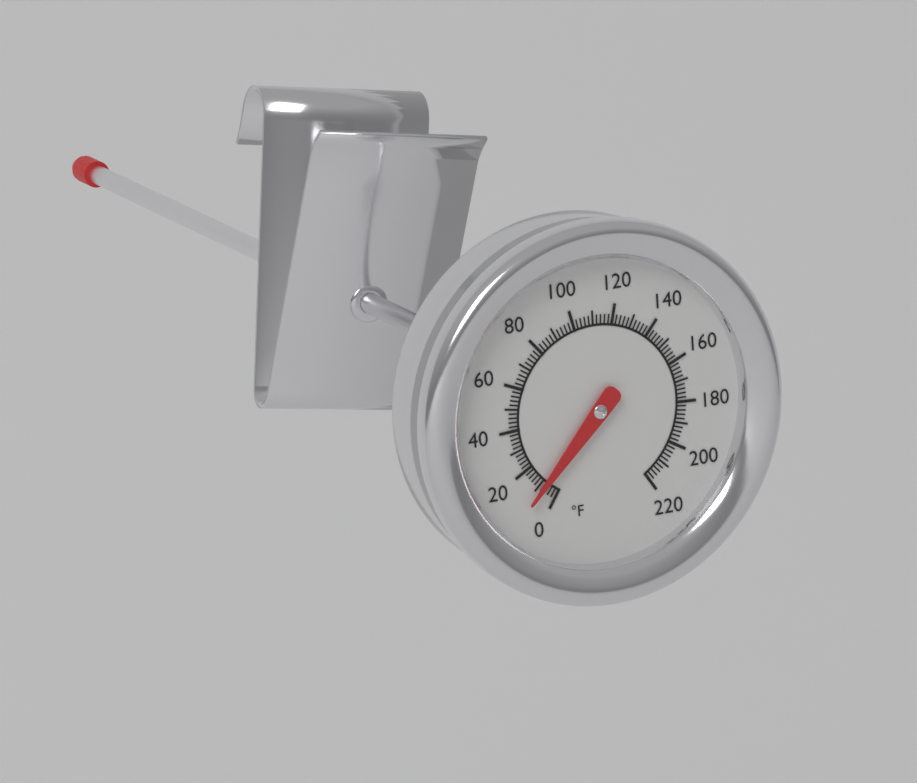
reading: 8 °F
